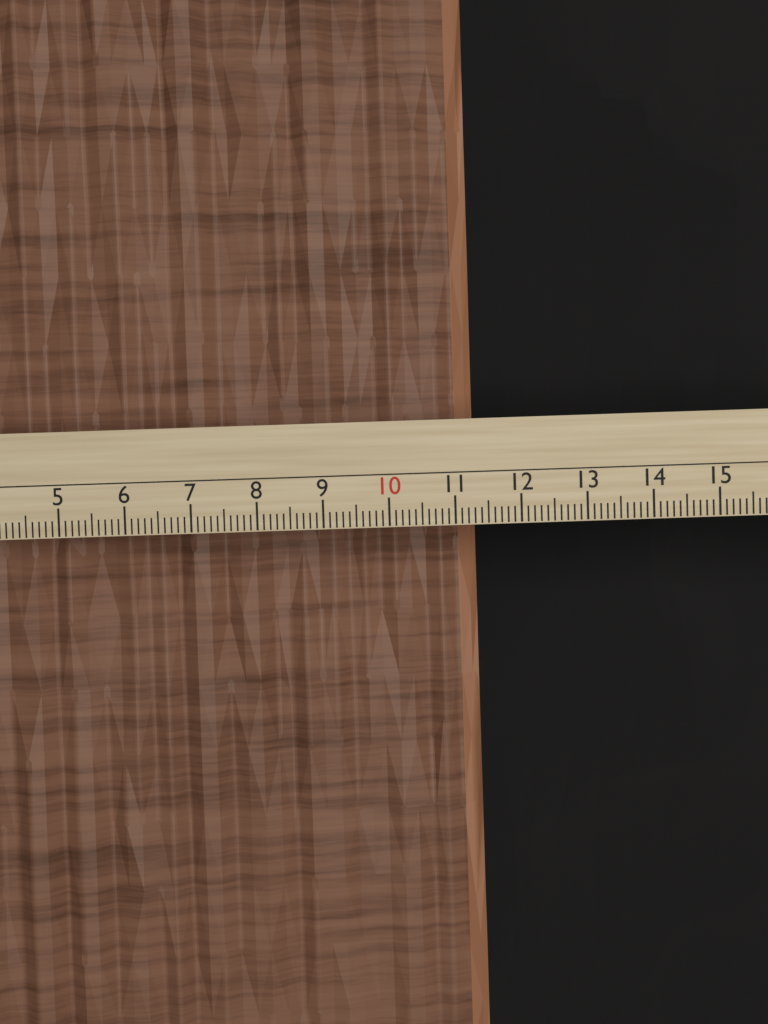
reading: 11.4 cm
